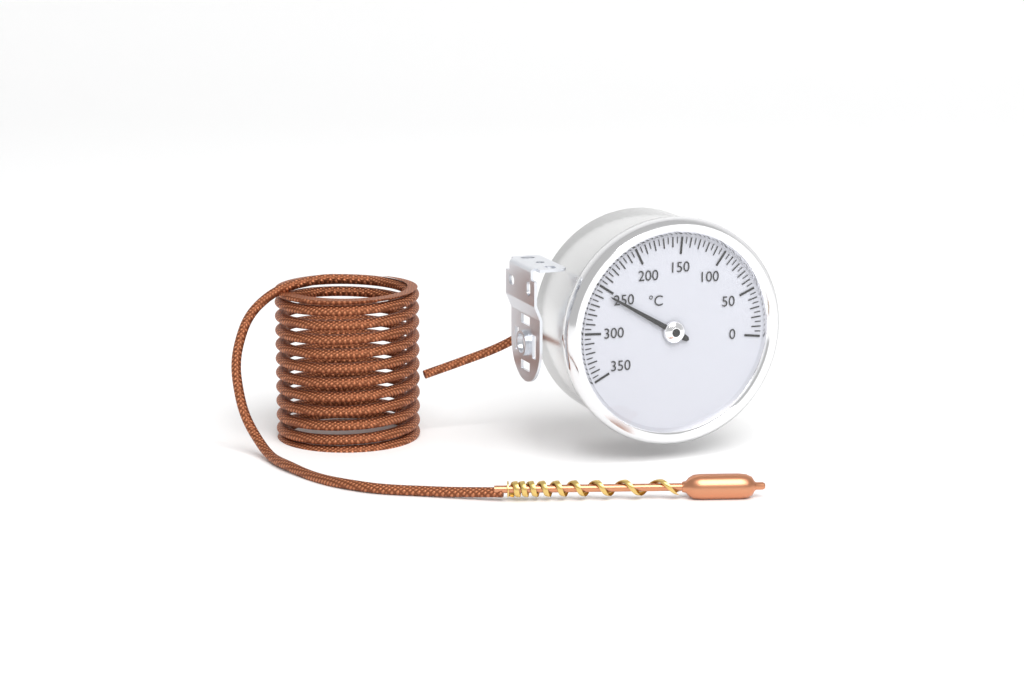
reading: 255 °C
